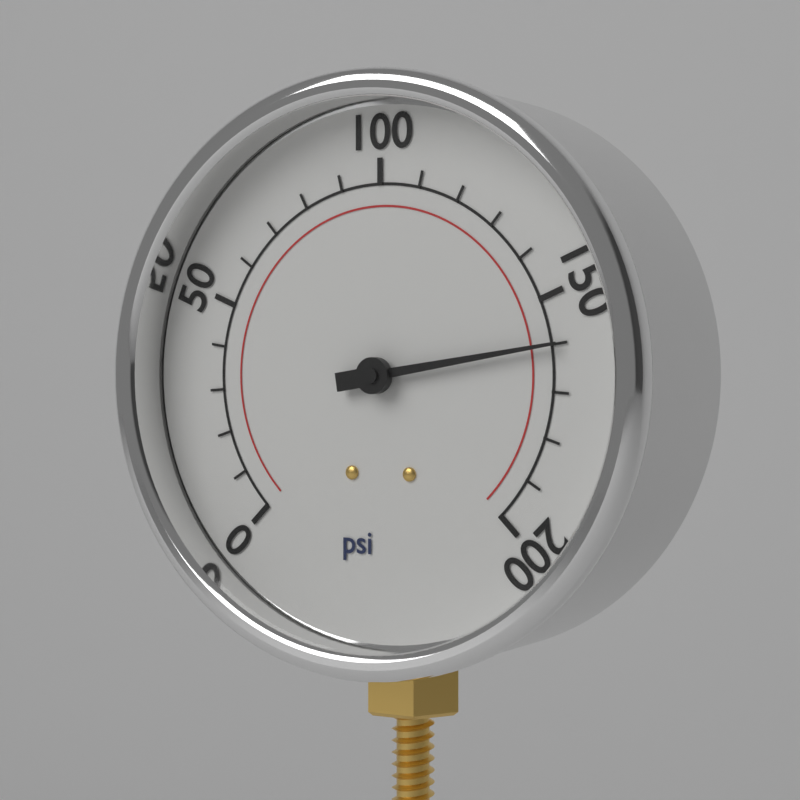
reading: 160 psi
